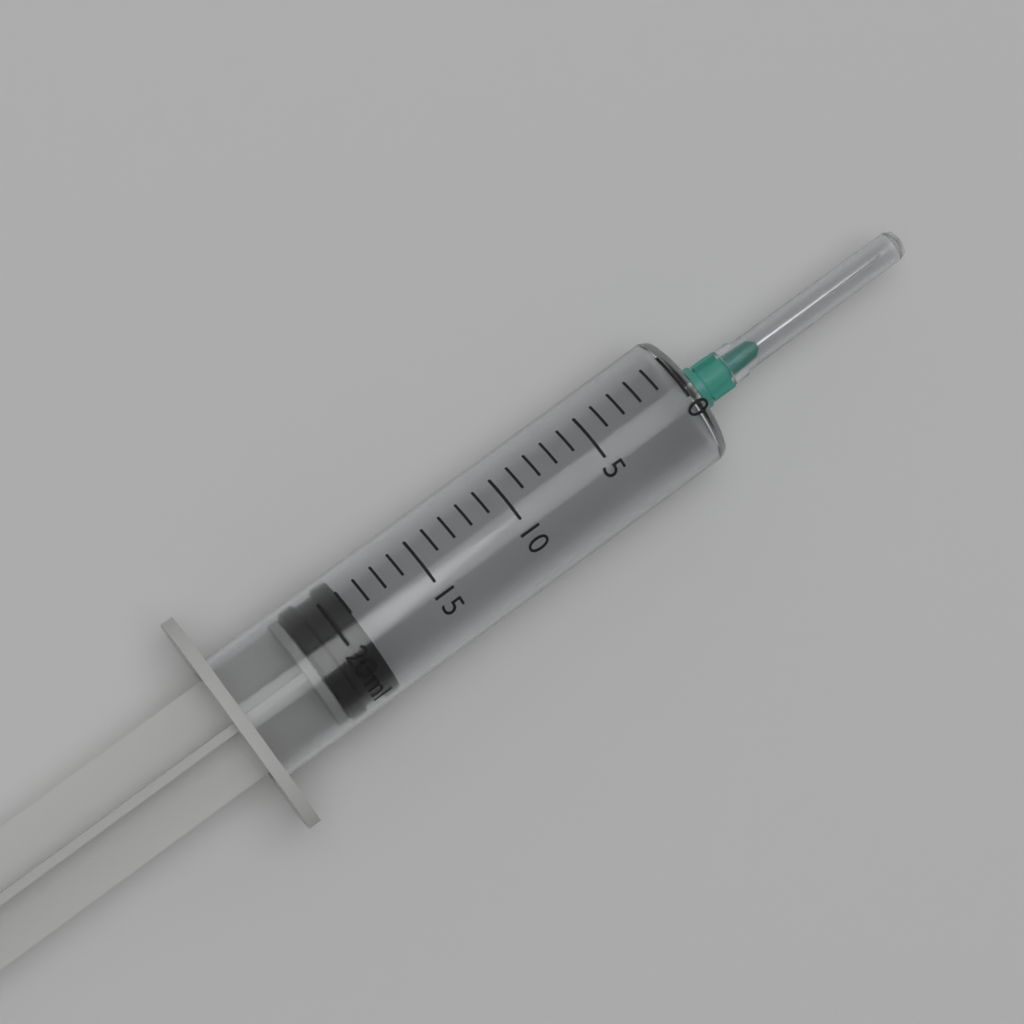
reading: 19 ml
